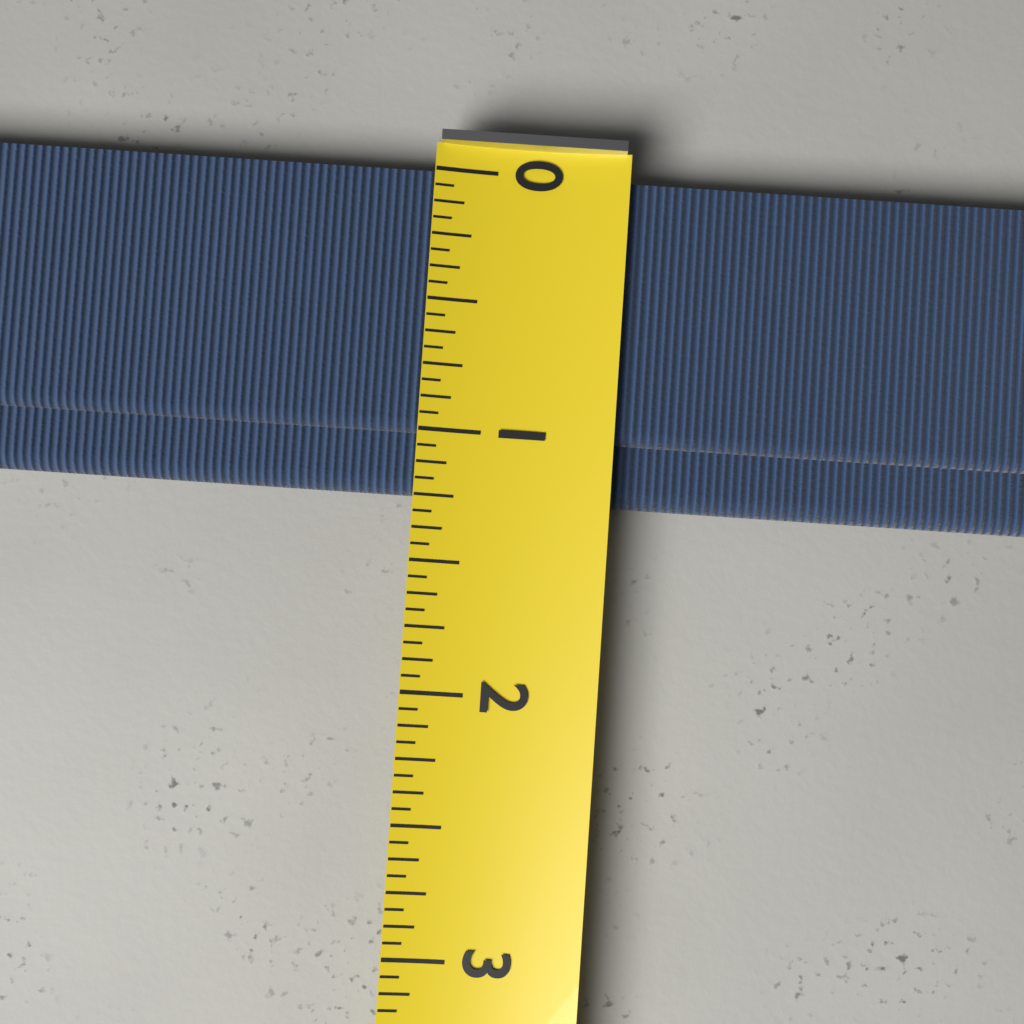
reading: 1.2500 (no unit)
